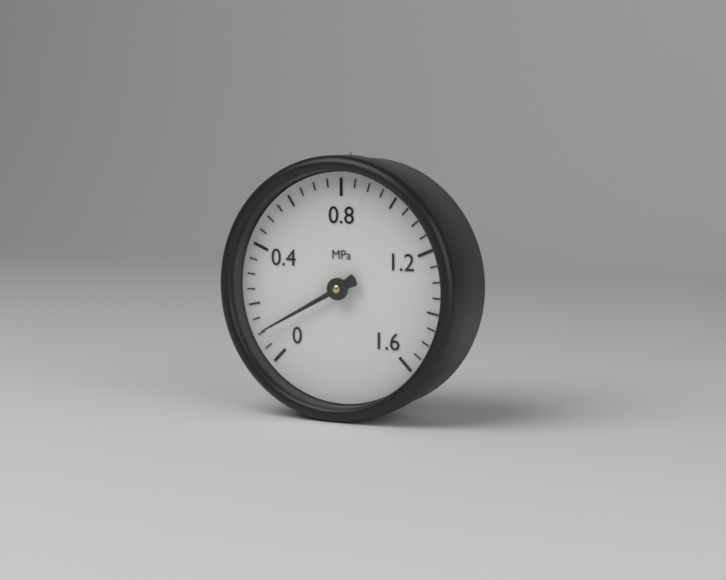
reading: 0.10 MPa
